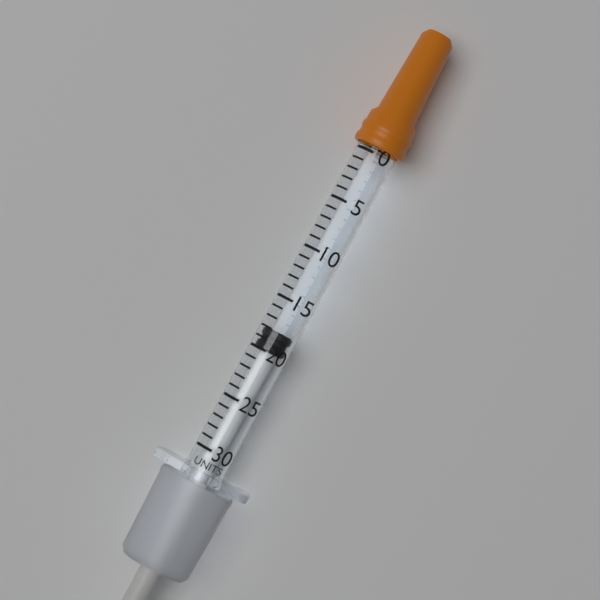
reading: 18 units
